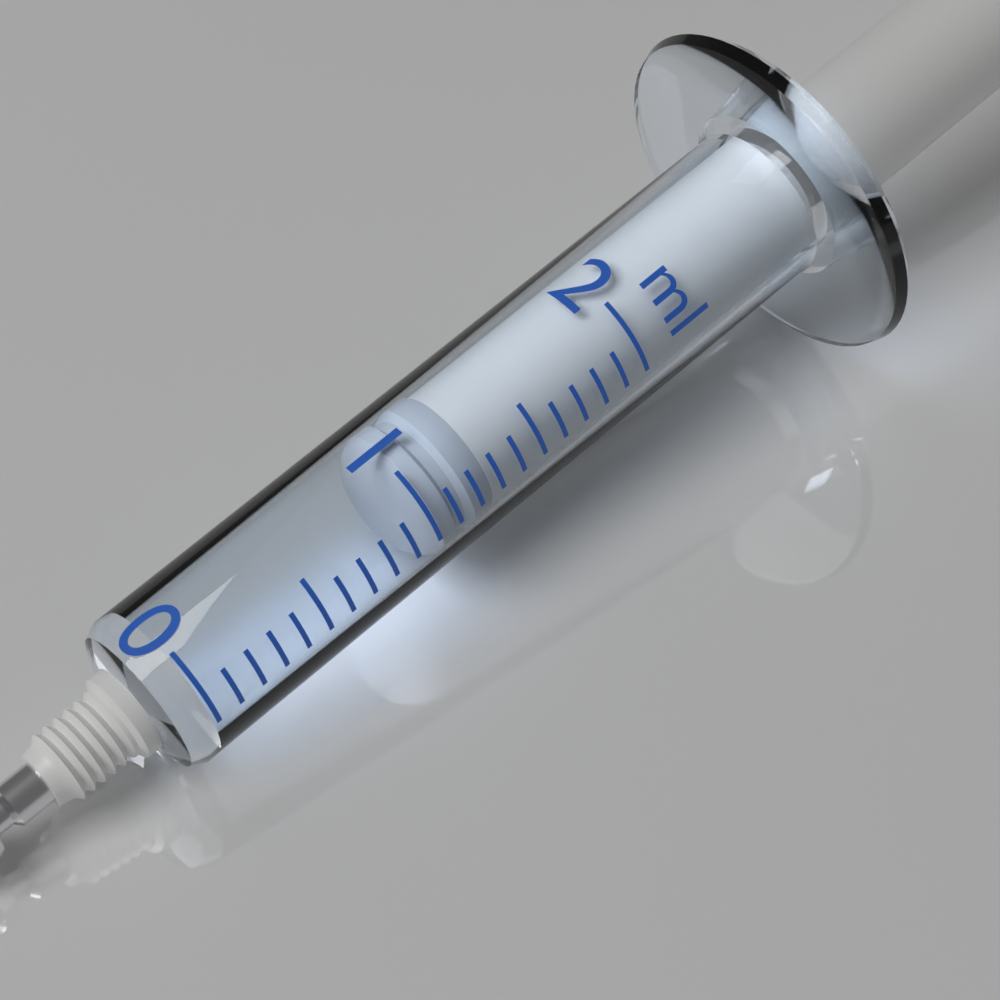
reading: 1.0 ml
